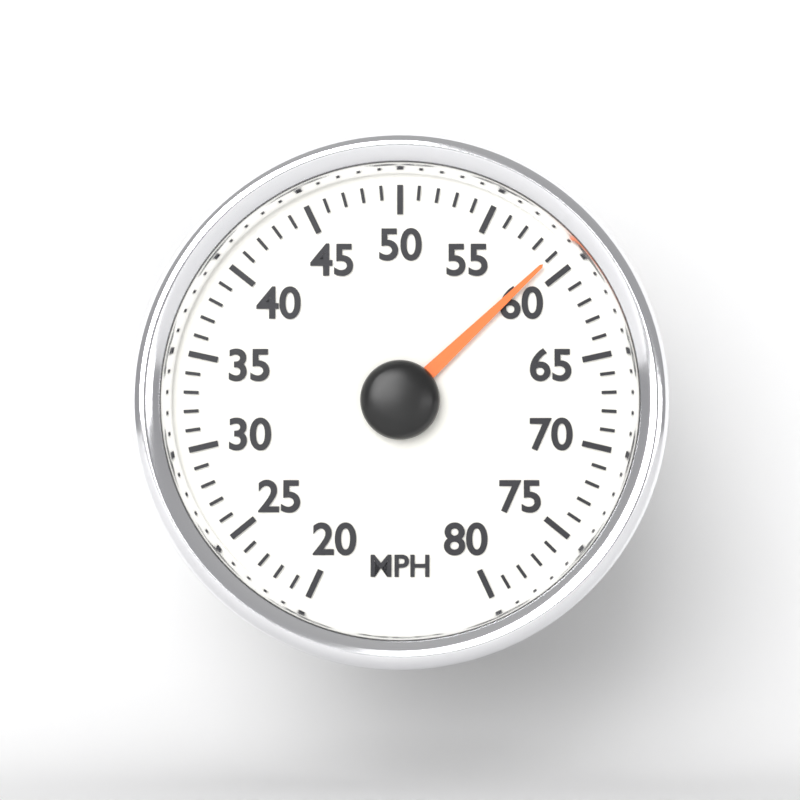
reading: 59 MPH
